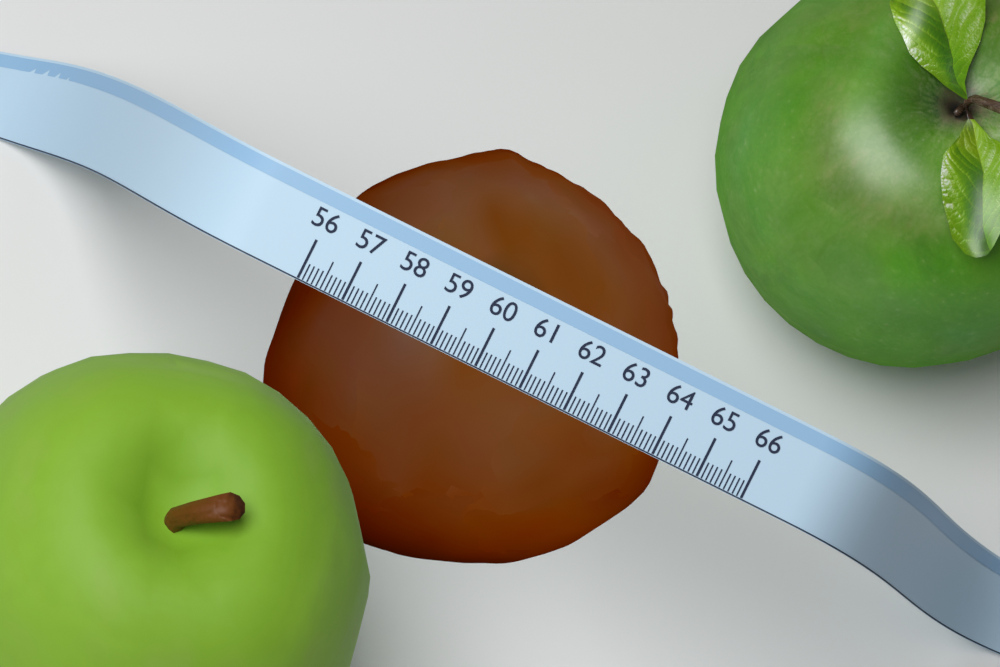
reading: 64.4 (no unit)
